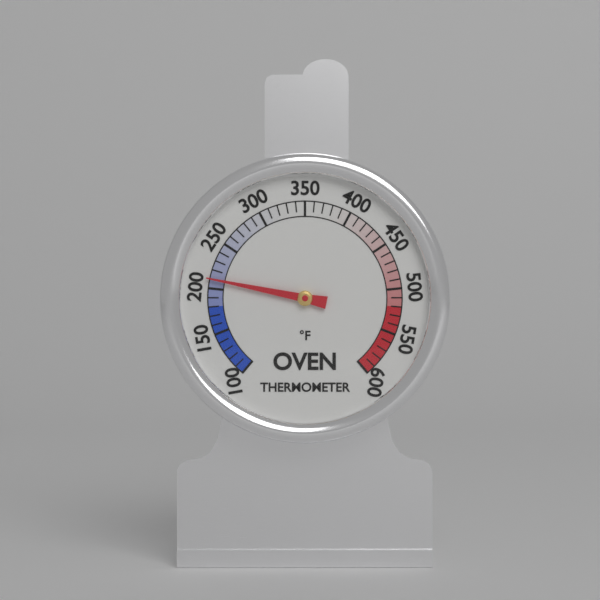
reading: 210 °F
